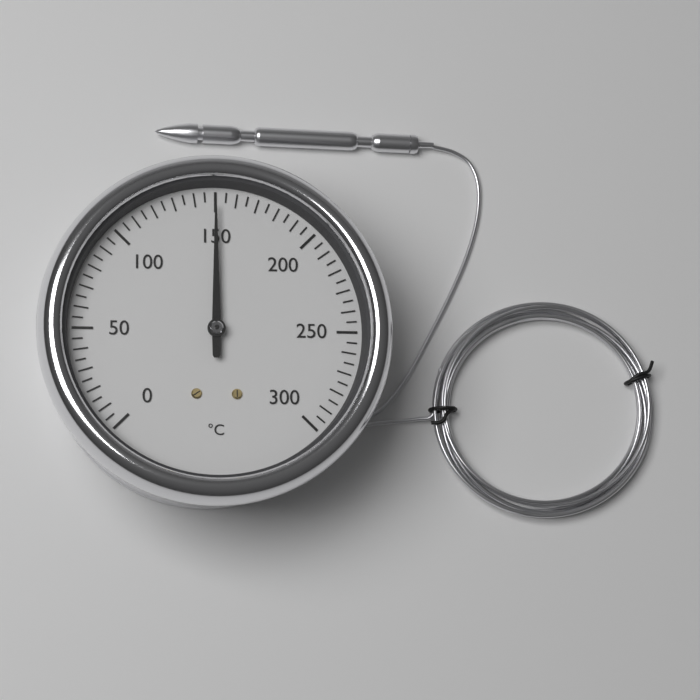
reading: 150 °C
